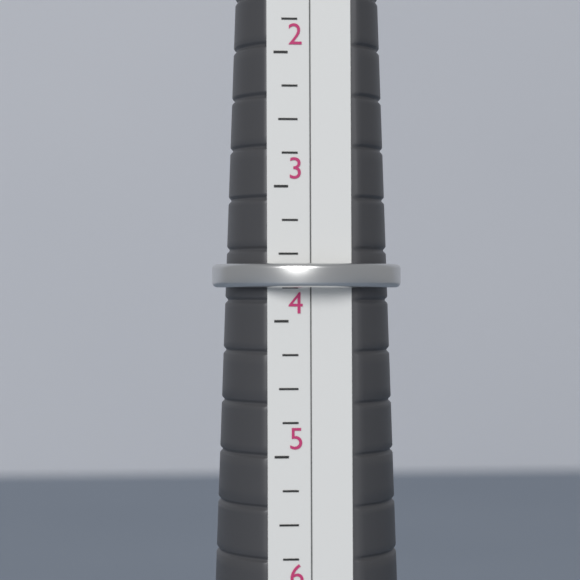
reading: 3.75 (no unit)
